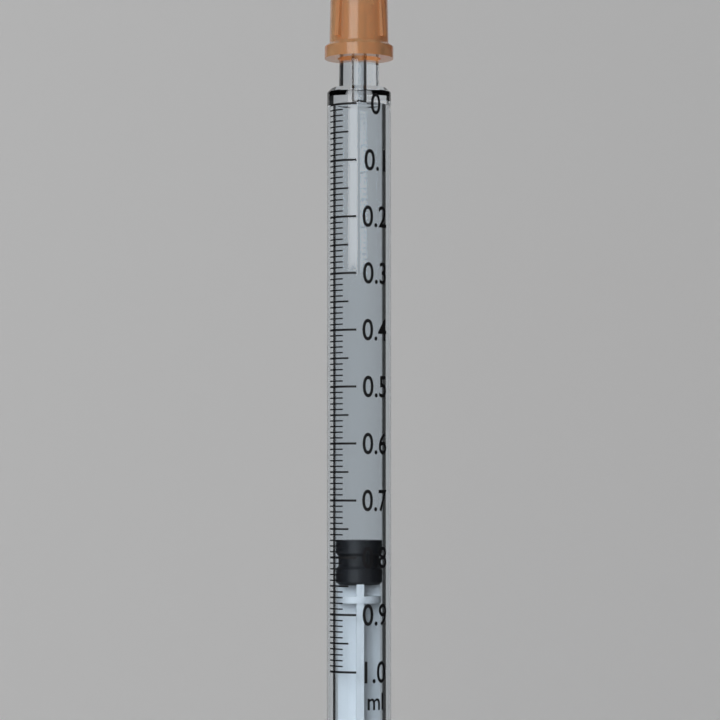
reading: 0.77 ml
